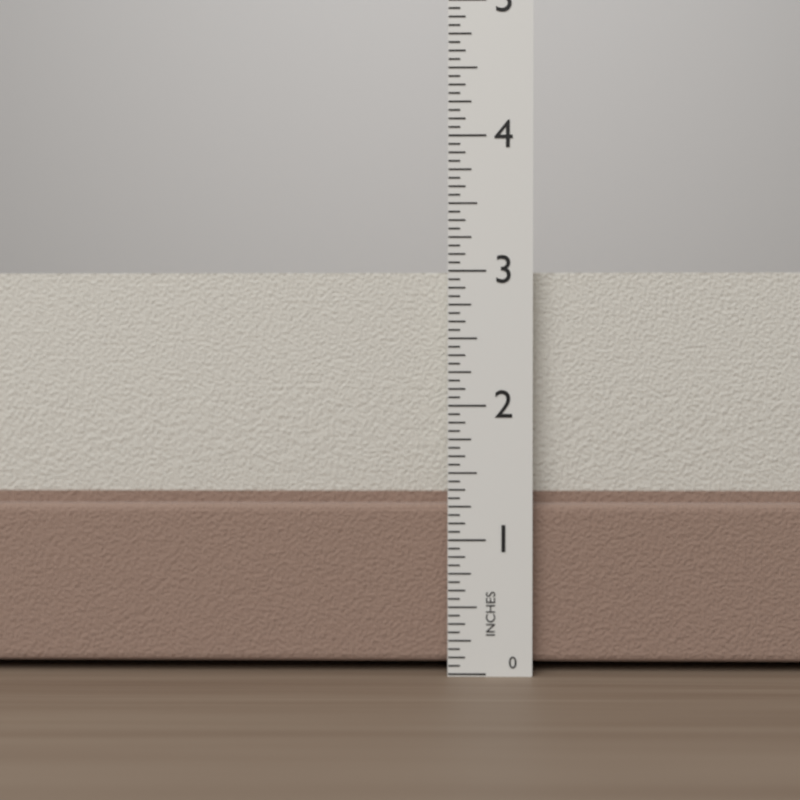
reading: 3.0000 in
